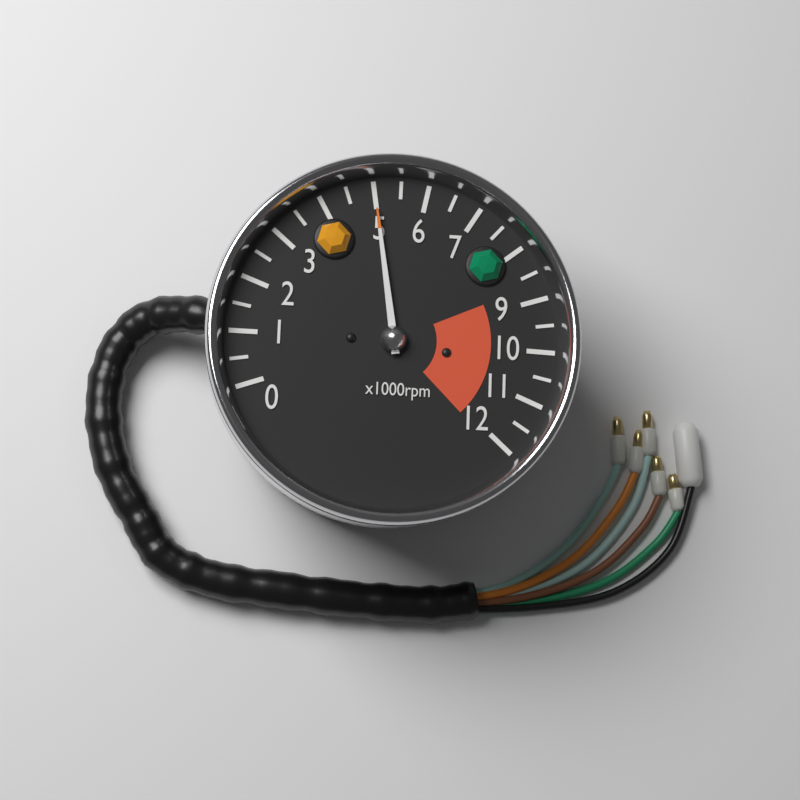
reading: 5000 rpm
